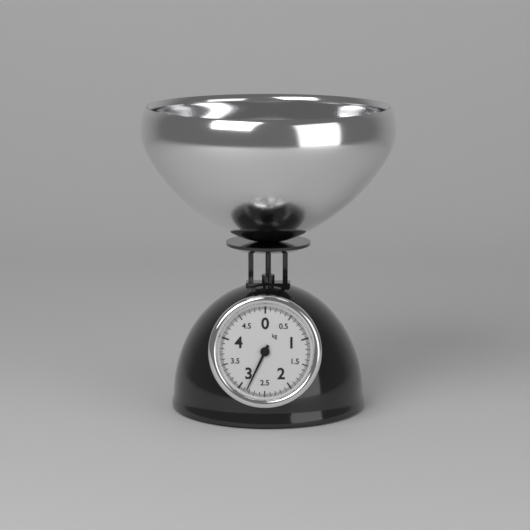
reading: 2.850 kg
